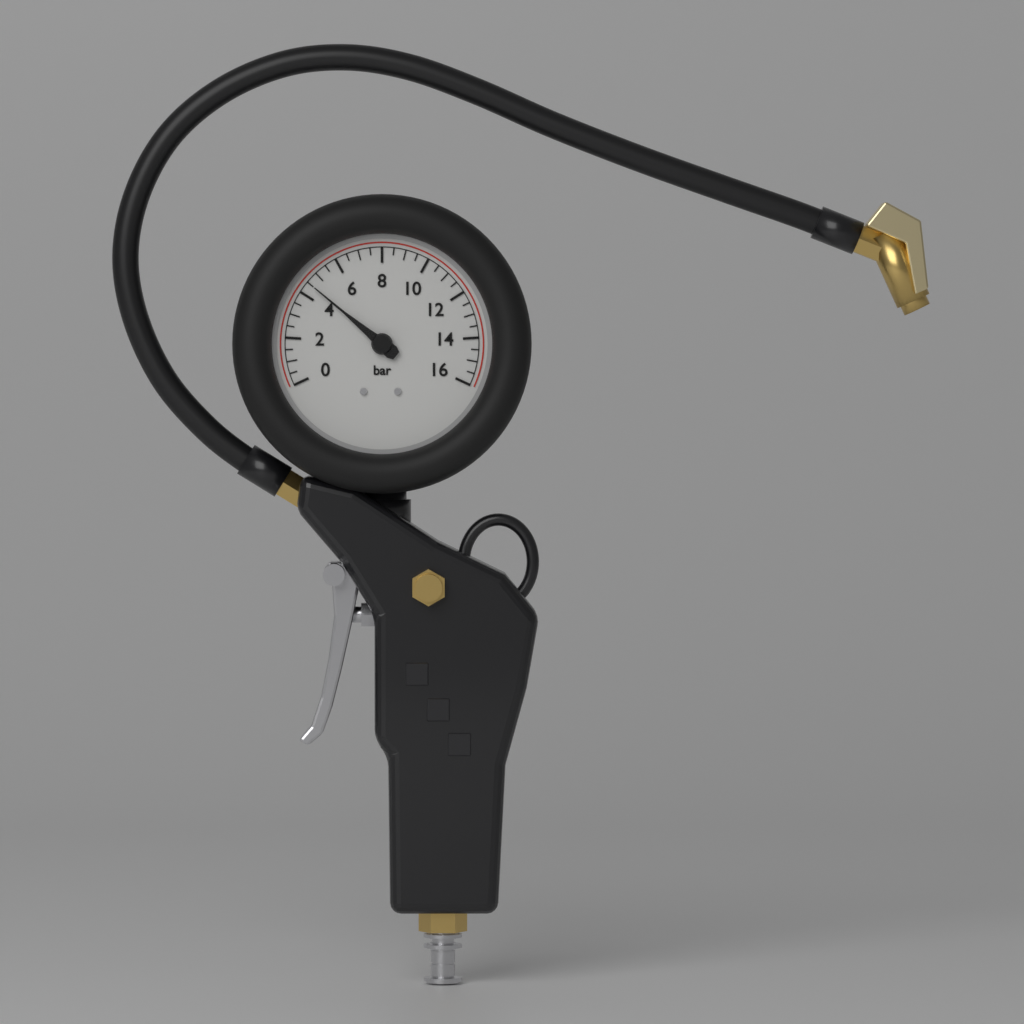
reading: 4.5 bar
